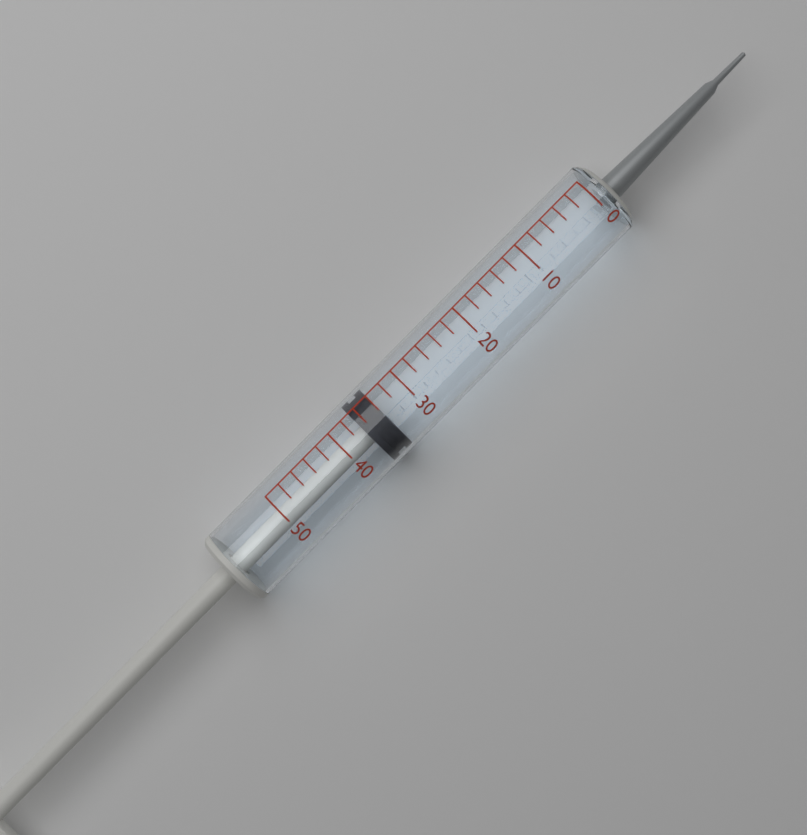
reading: 34 (no unit)
